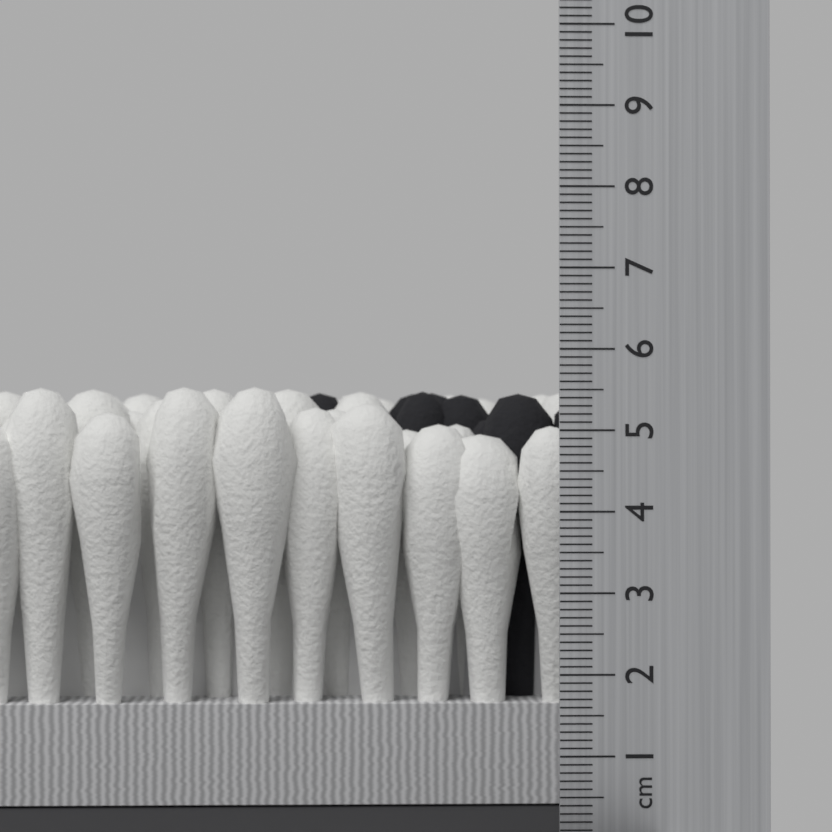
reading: 5.6 cm
